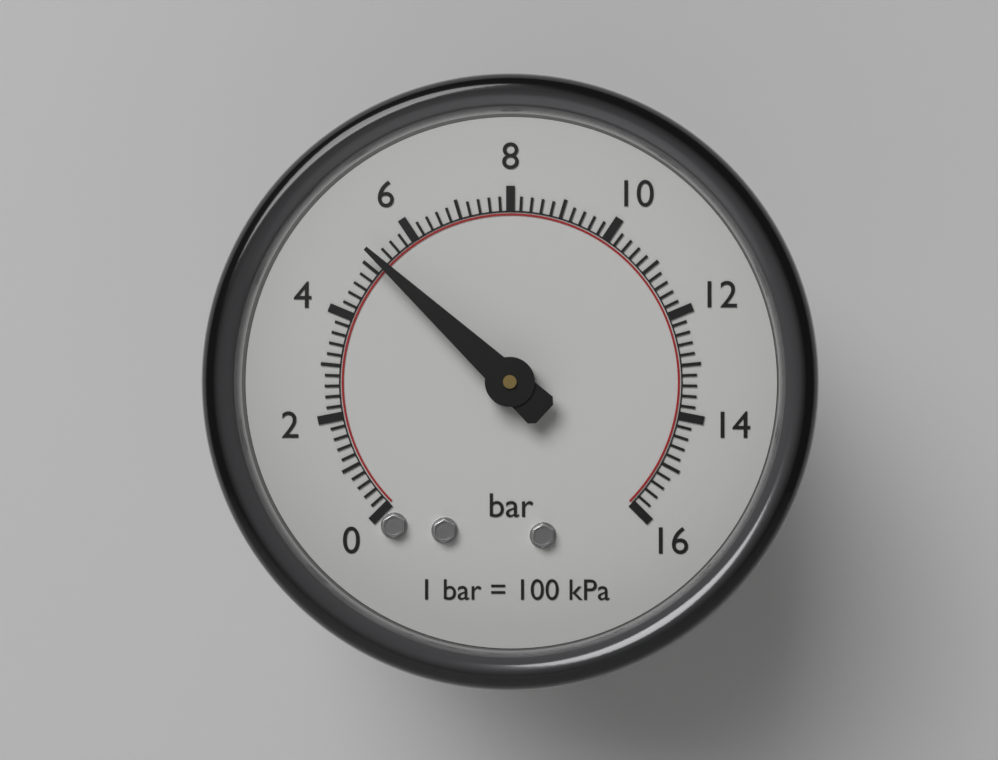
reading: 5.2 bar
